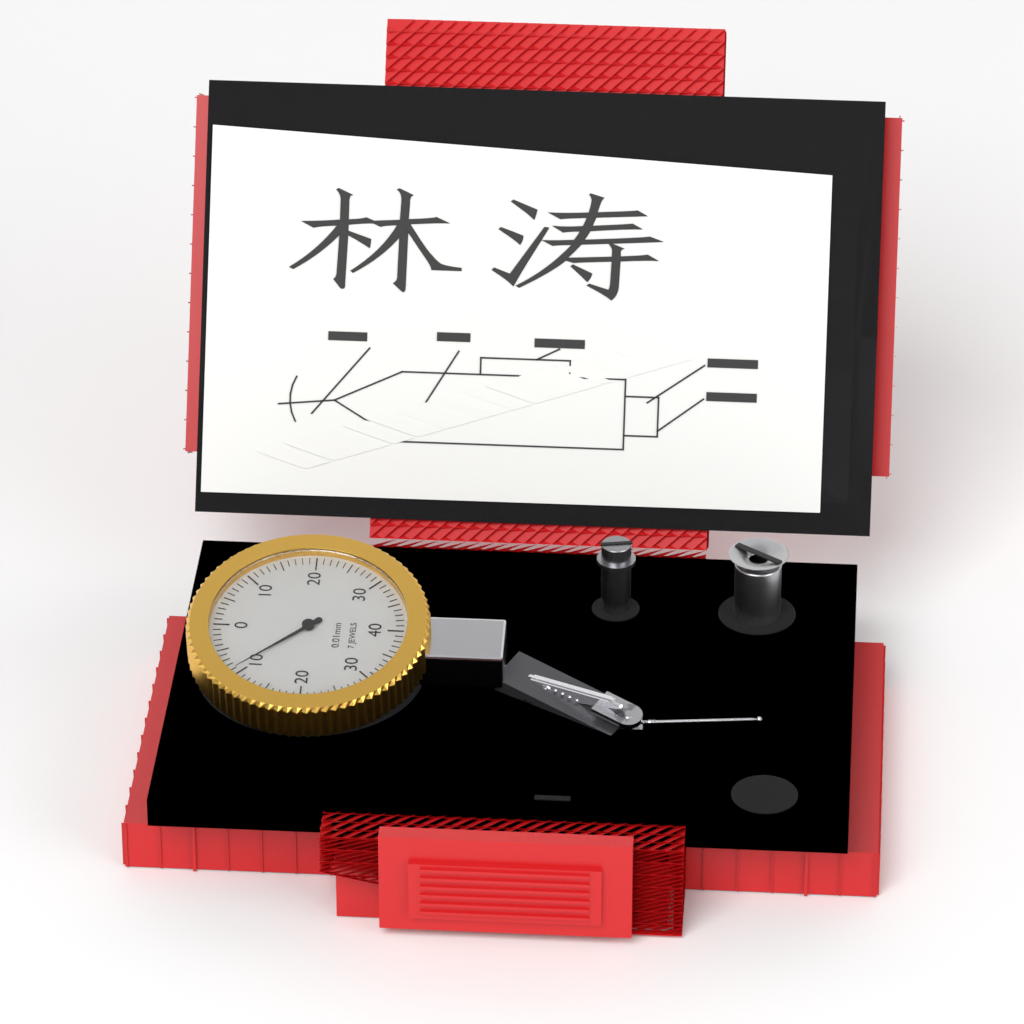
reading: 9 0.01mm
